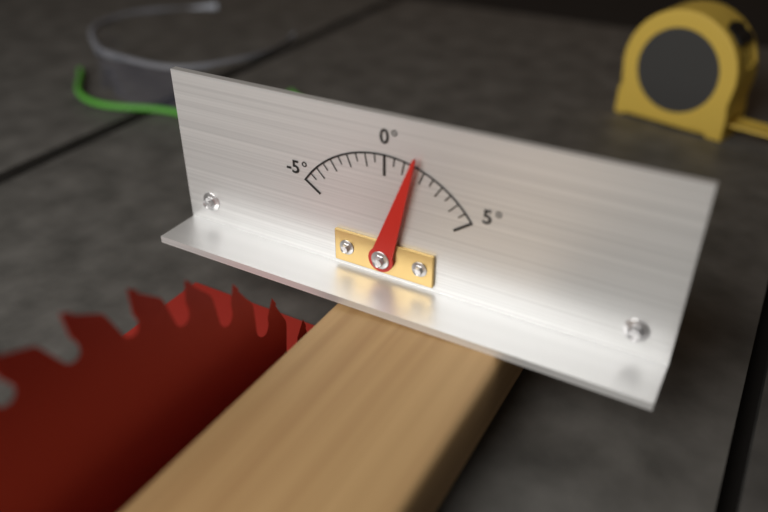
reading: 1.5 °
